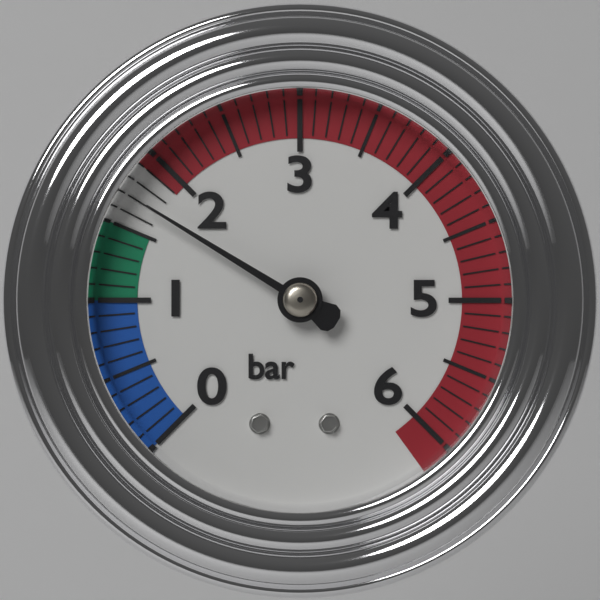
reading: 1.7 bar
